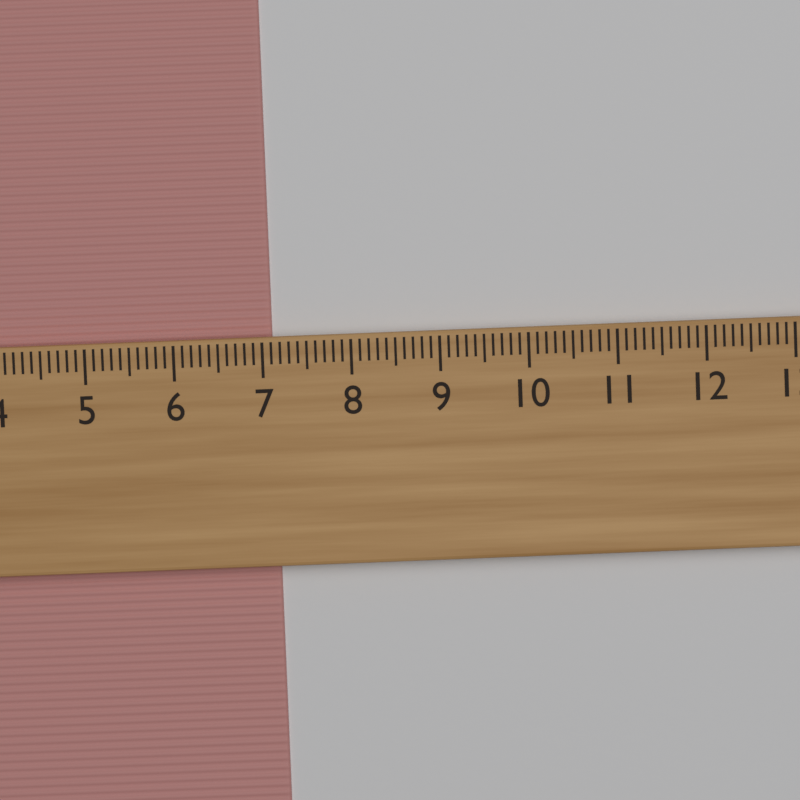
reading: 7.1 cm
